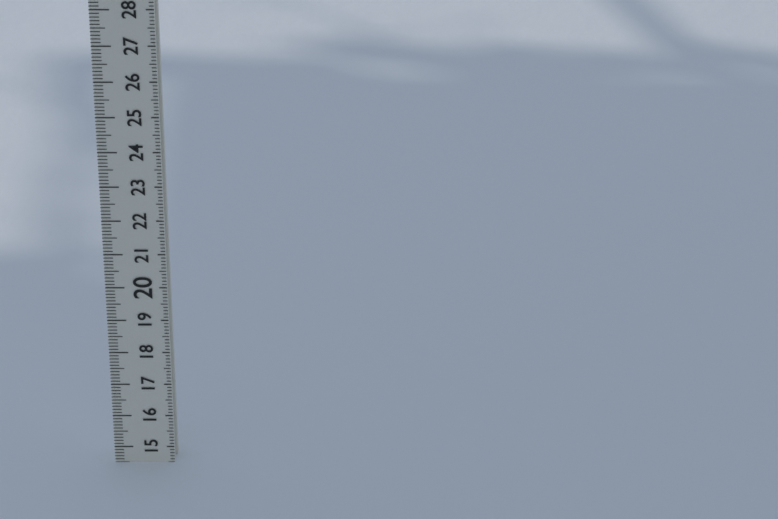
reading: 14.5 (no unit)
